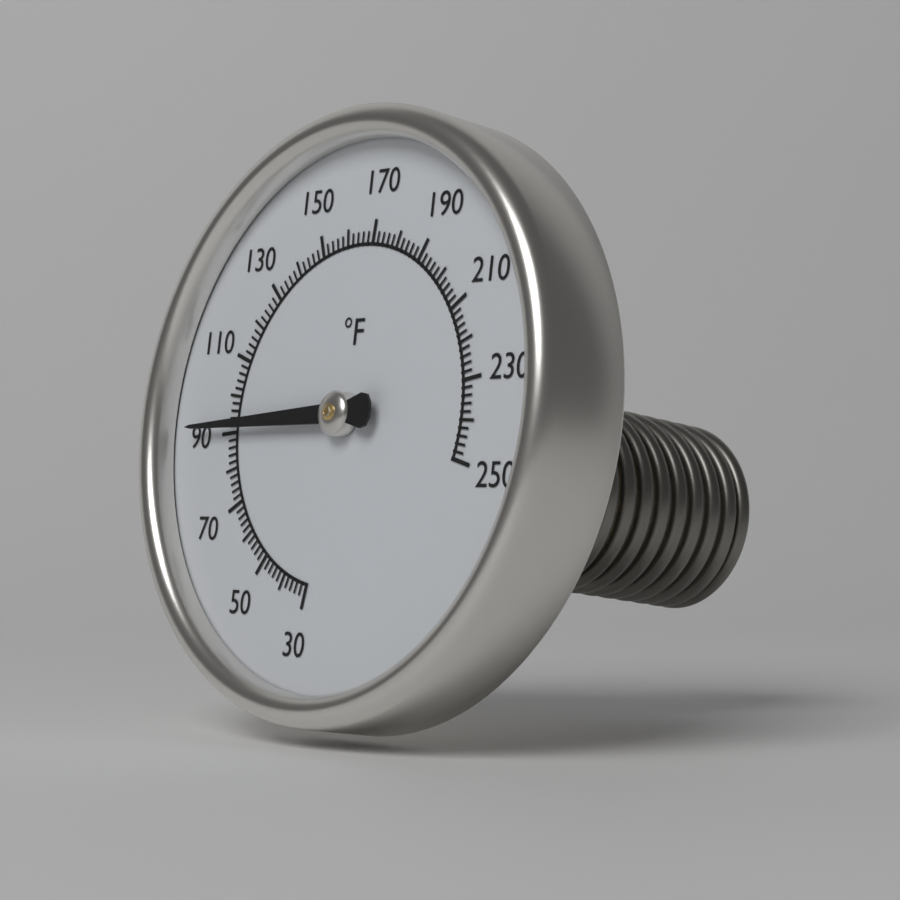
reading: 92 °F
